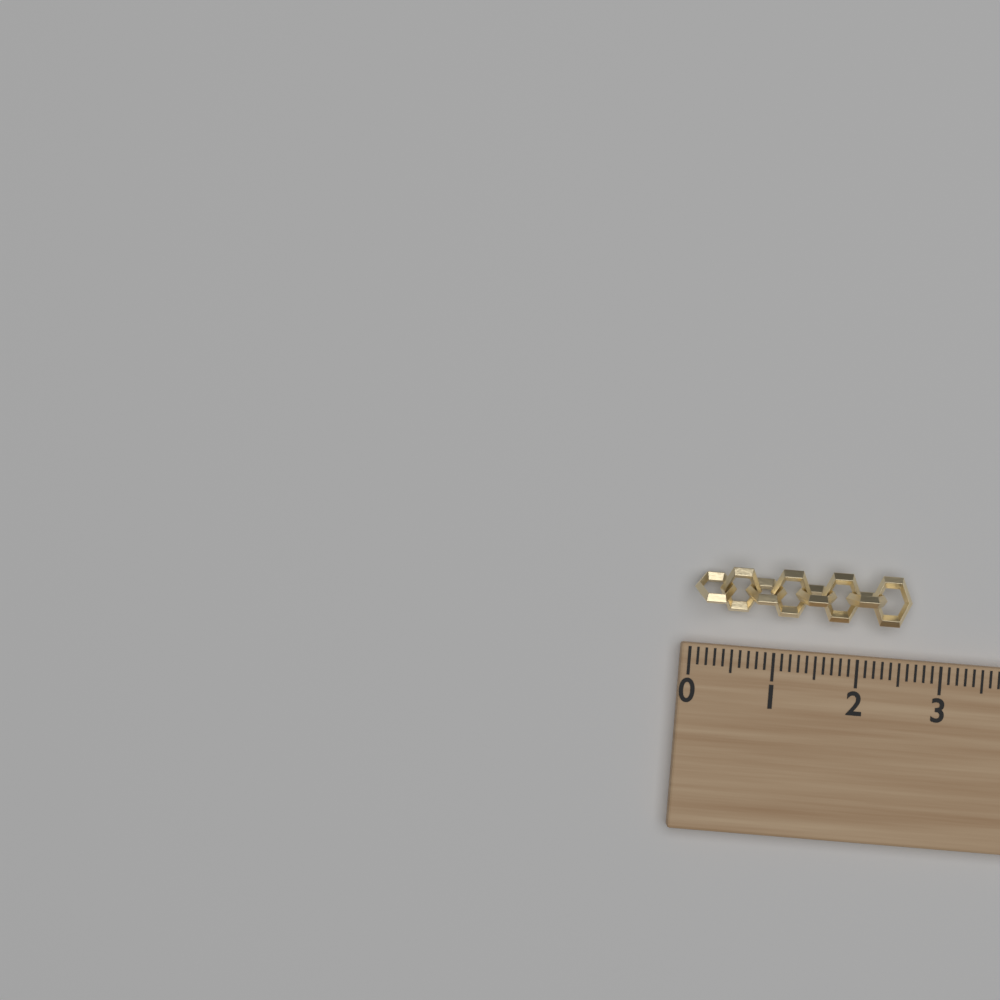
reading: 2.6 (no unit)
